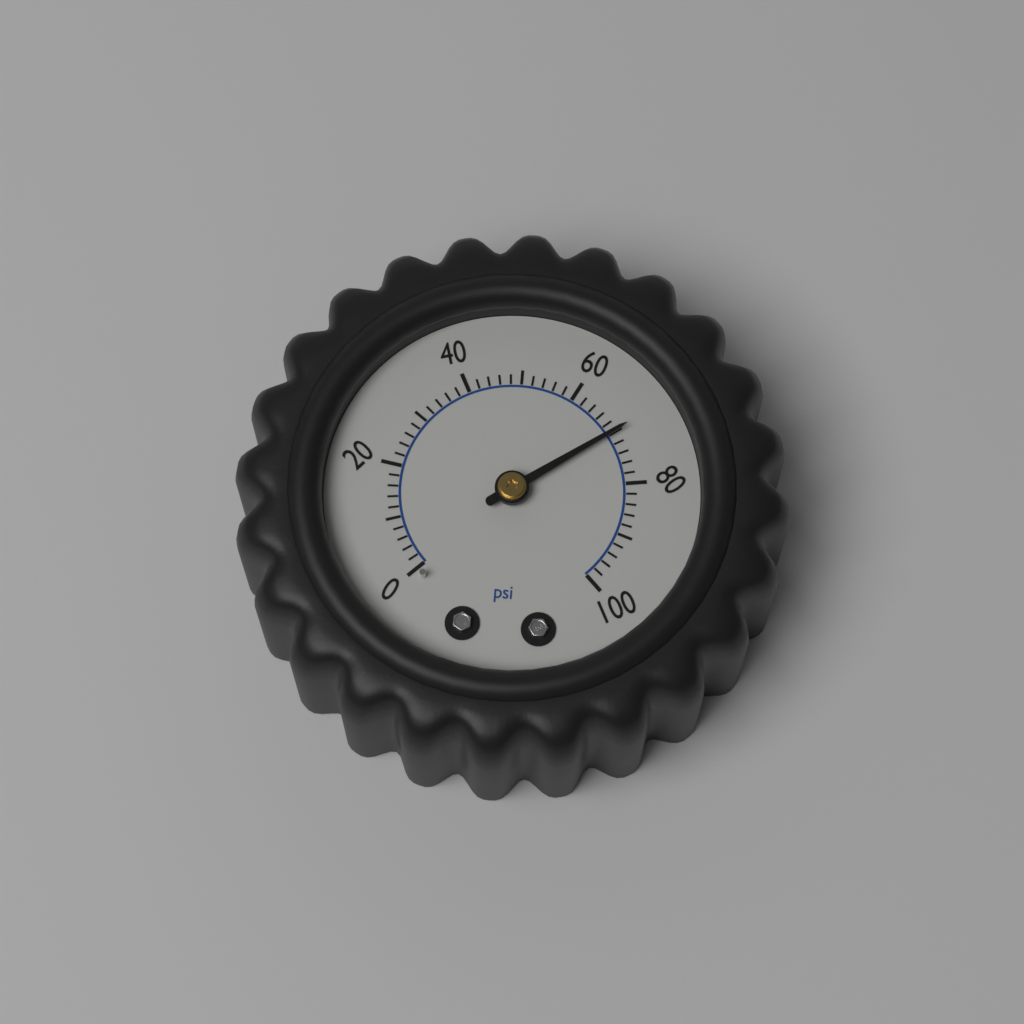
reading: 70 psi
